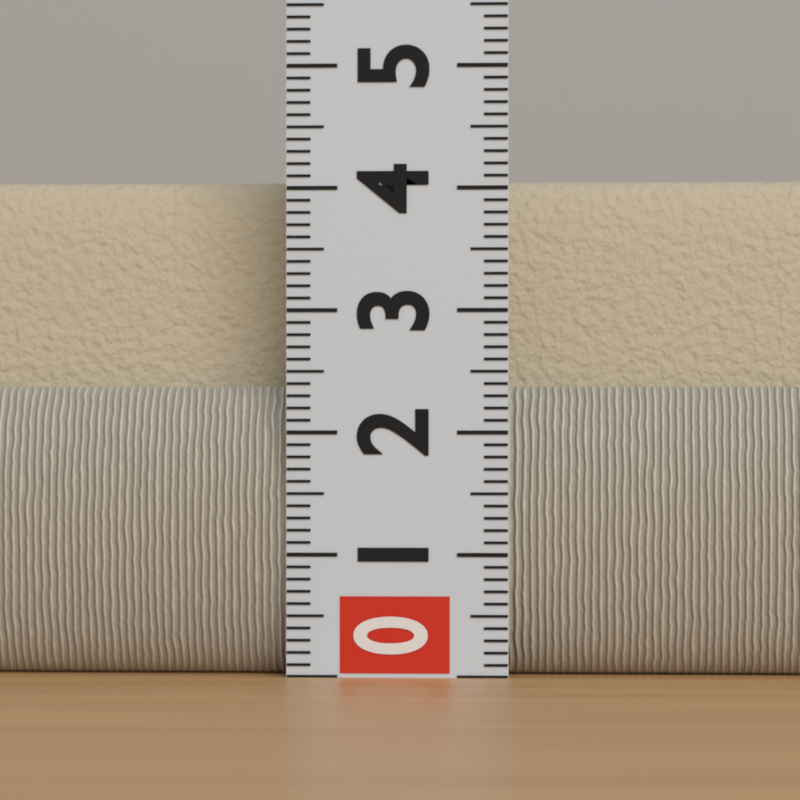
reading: 4.1 (no unit)
